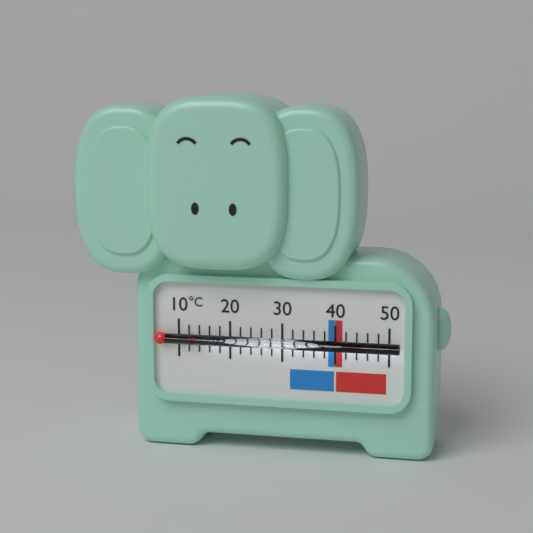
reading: 14 °C
